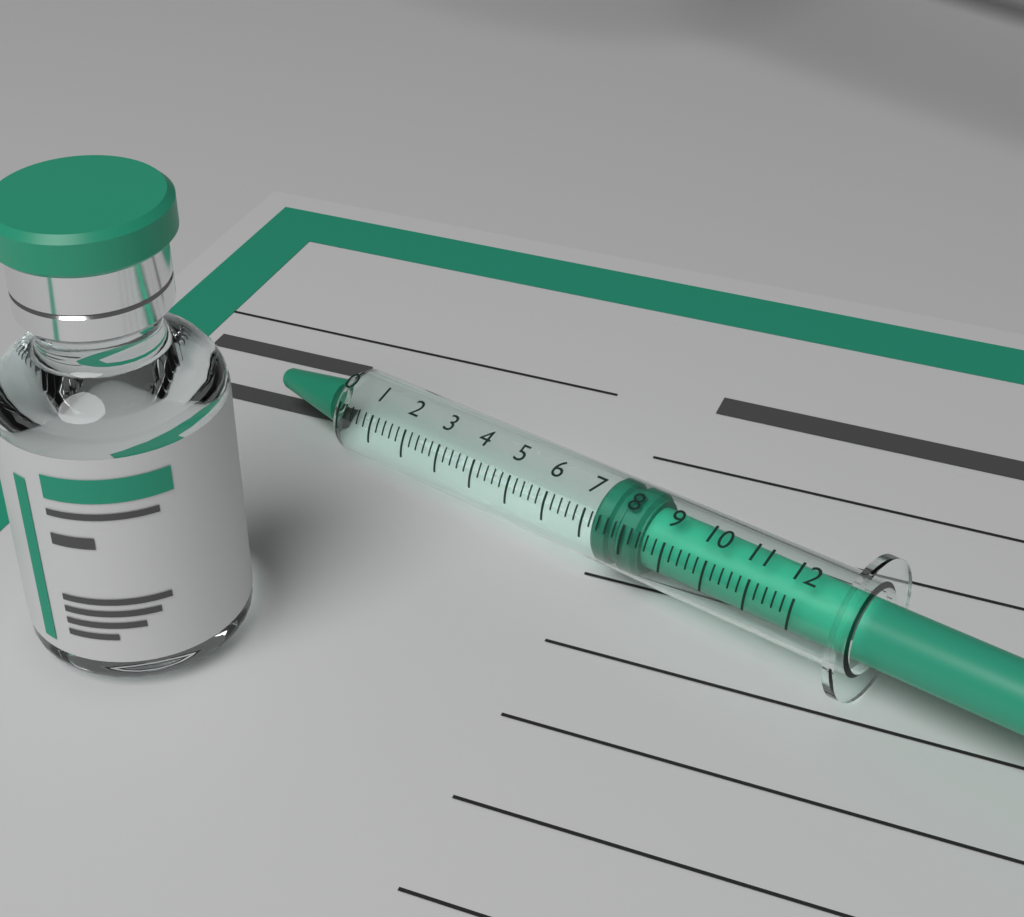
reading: 7.2 (no unit)
